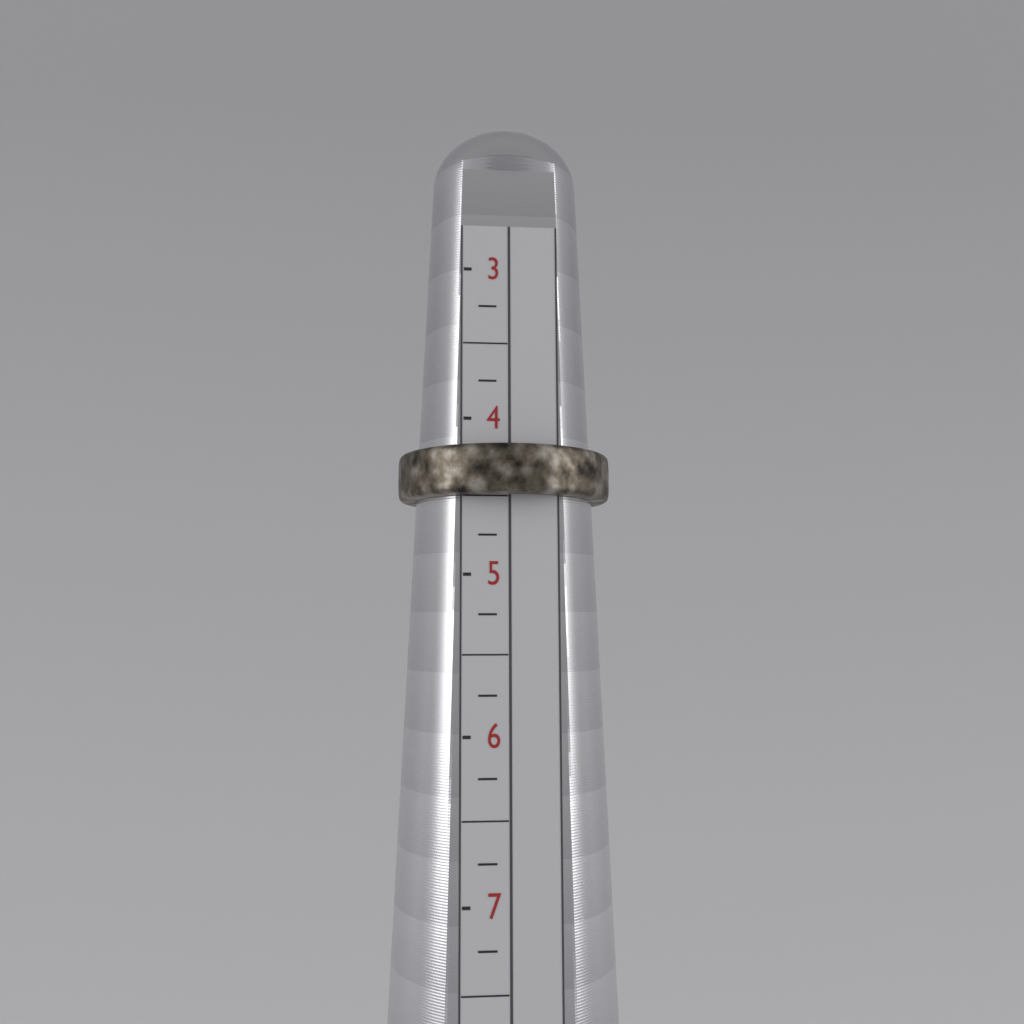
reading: 4.50 (no unit)
